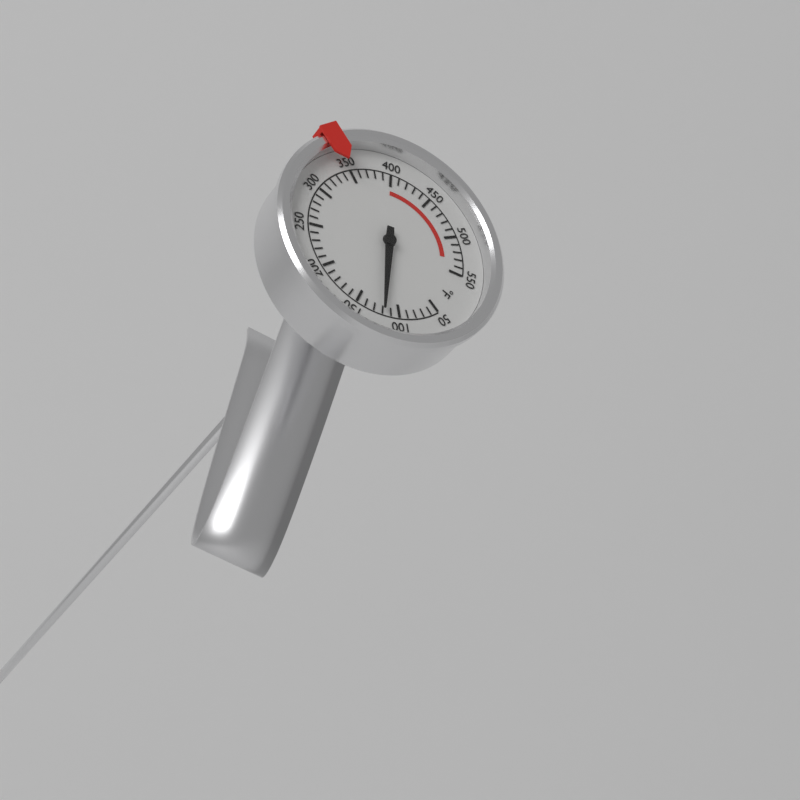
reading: 120 °F
